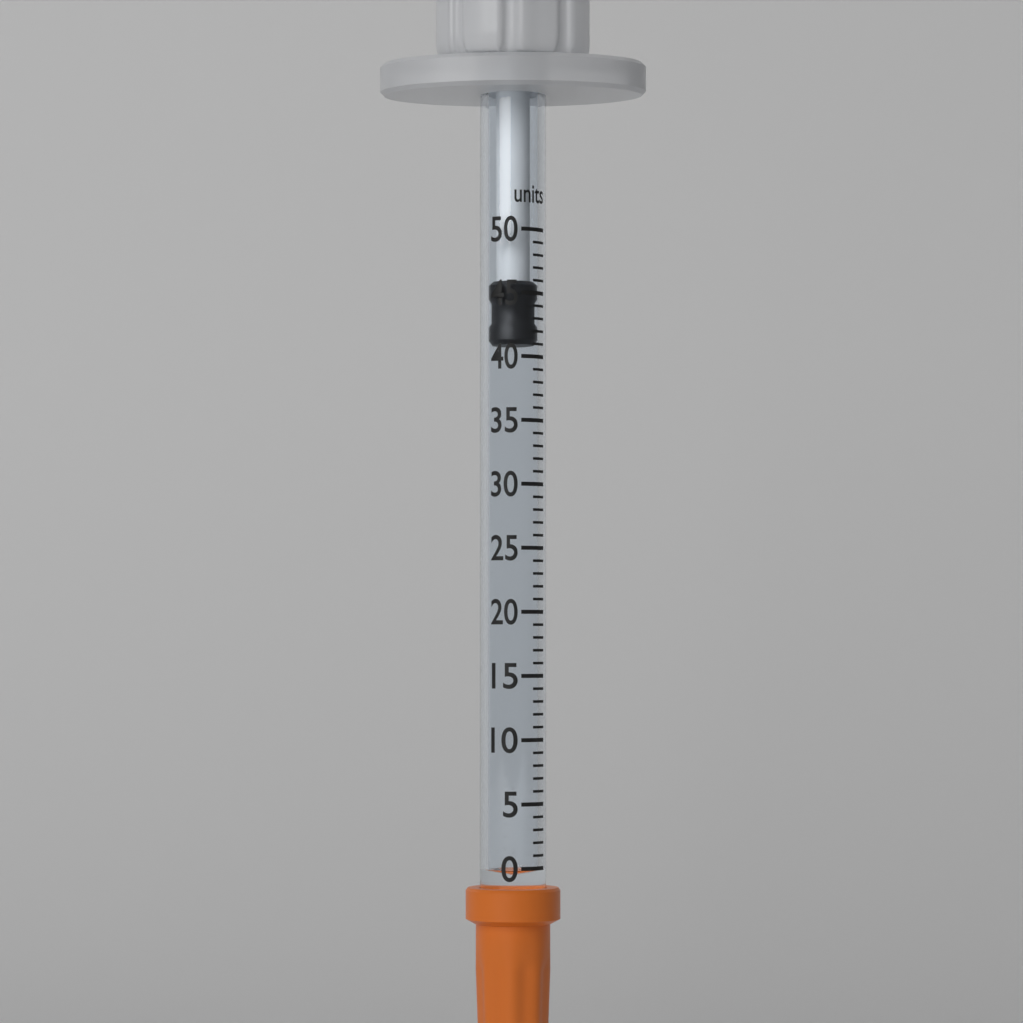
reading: 41 units
